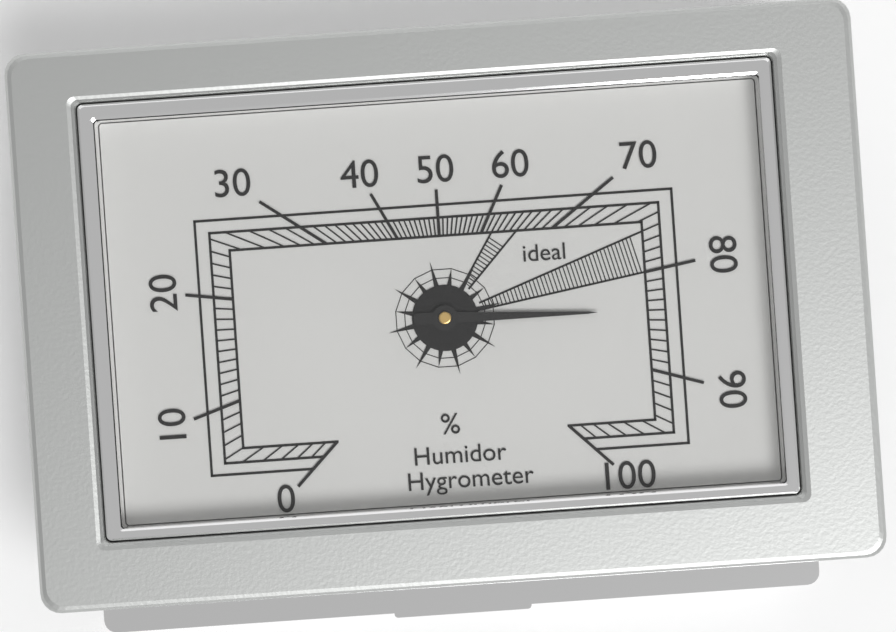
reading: 84 %
